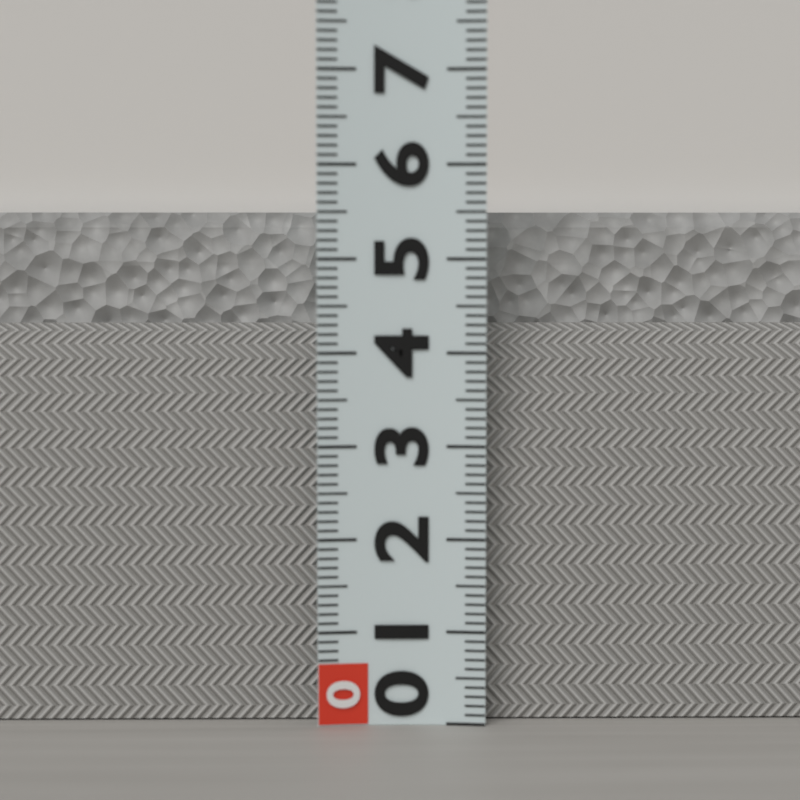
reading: 5.5 (no unit)
